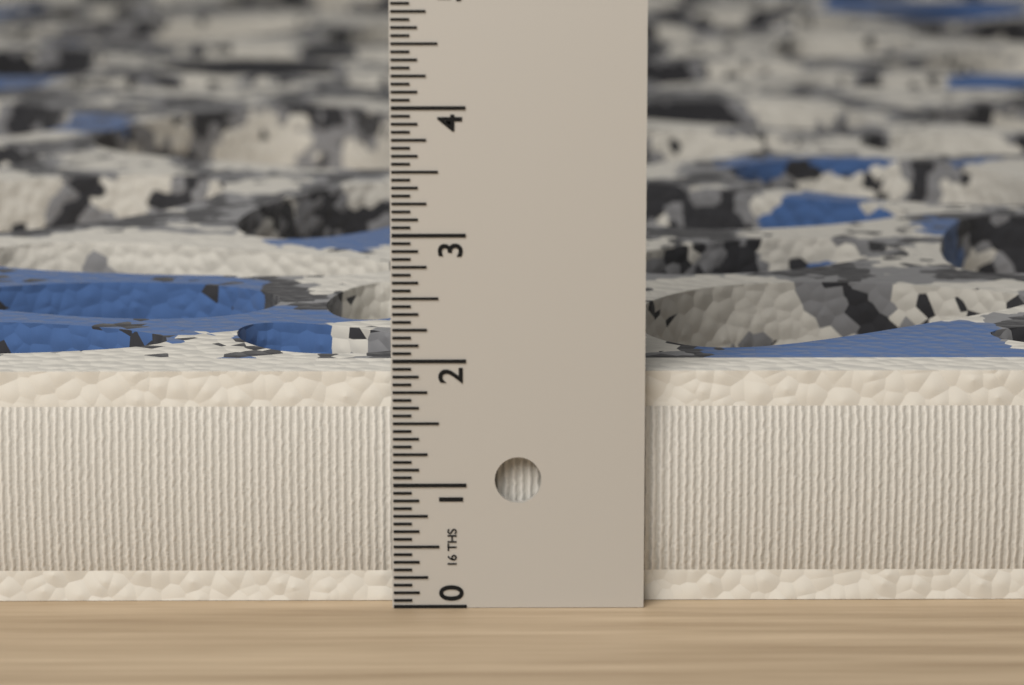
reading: 1.8750 in
